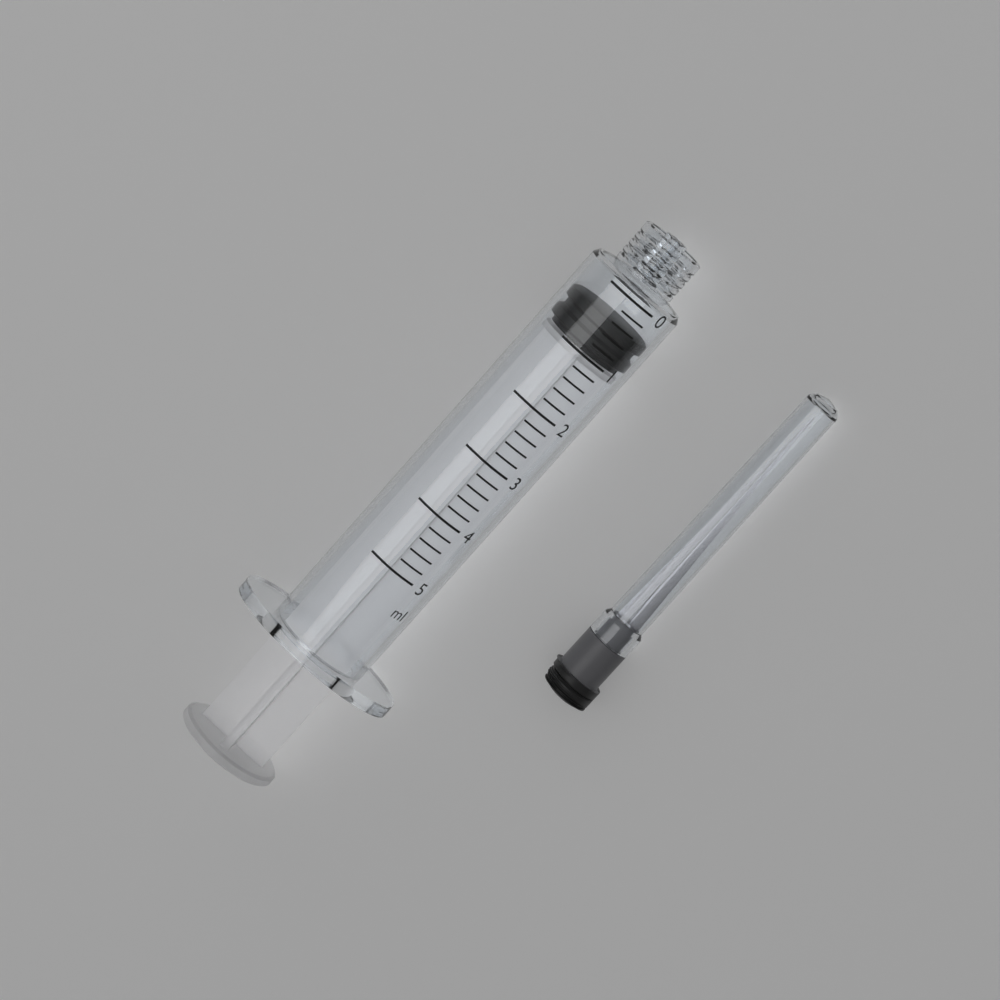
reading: 0.4 ml
